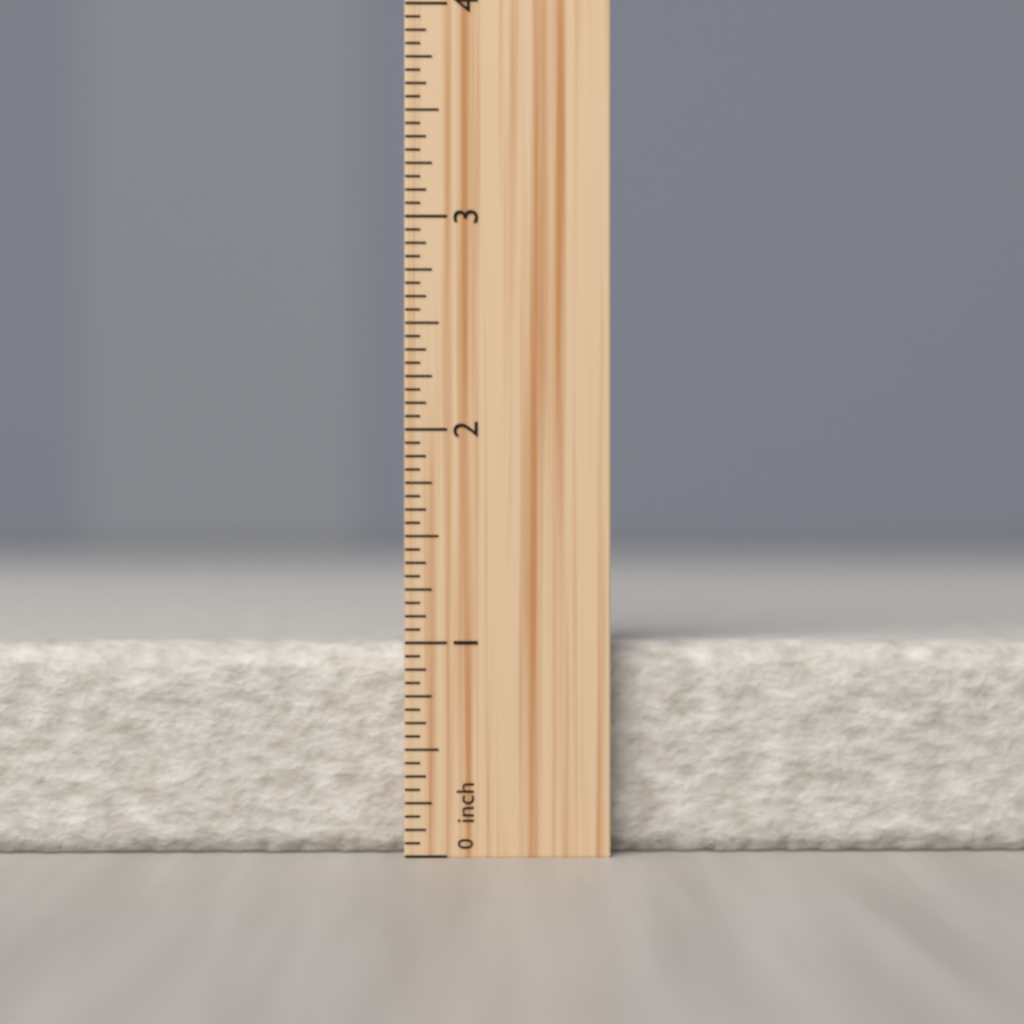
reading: 1.0000 inch
